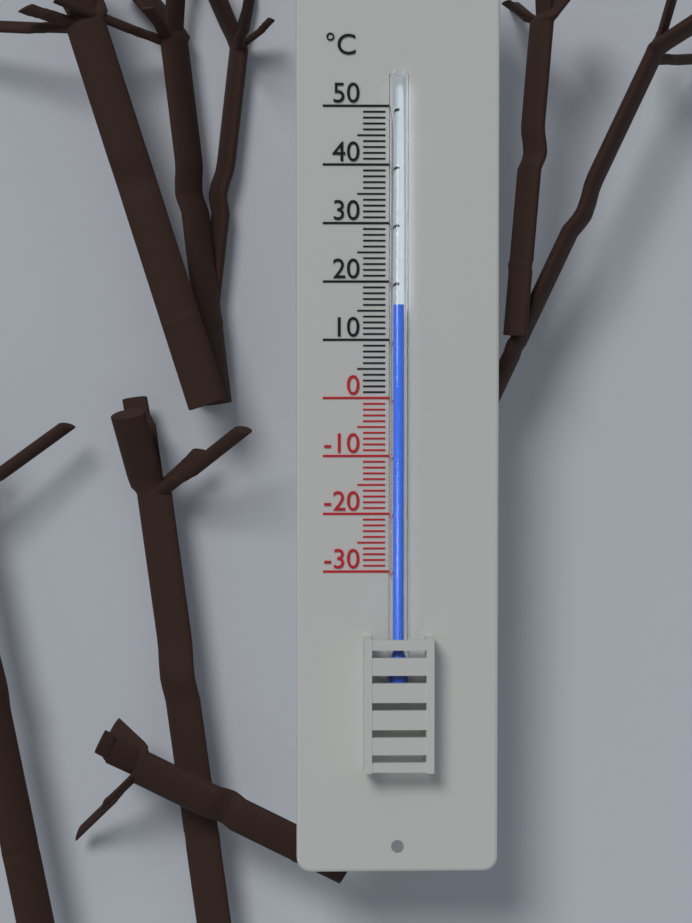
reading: 16 °C
